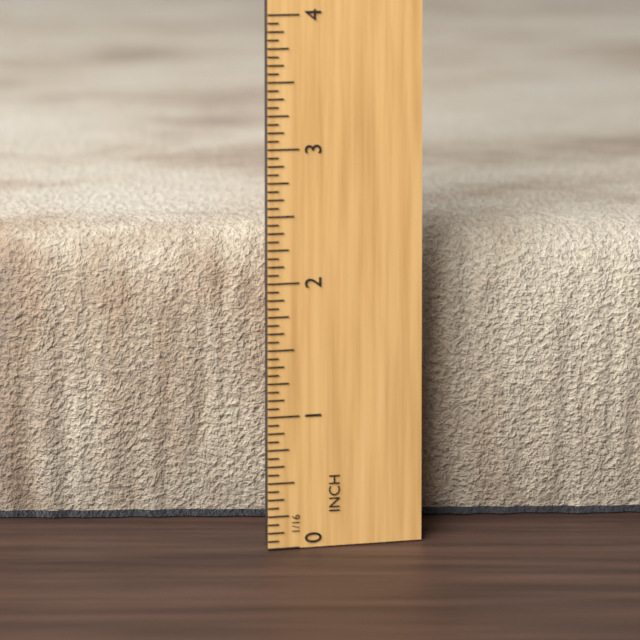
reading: 2.2500 in
